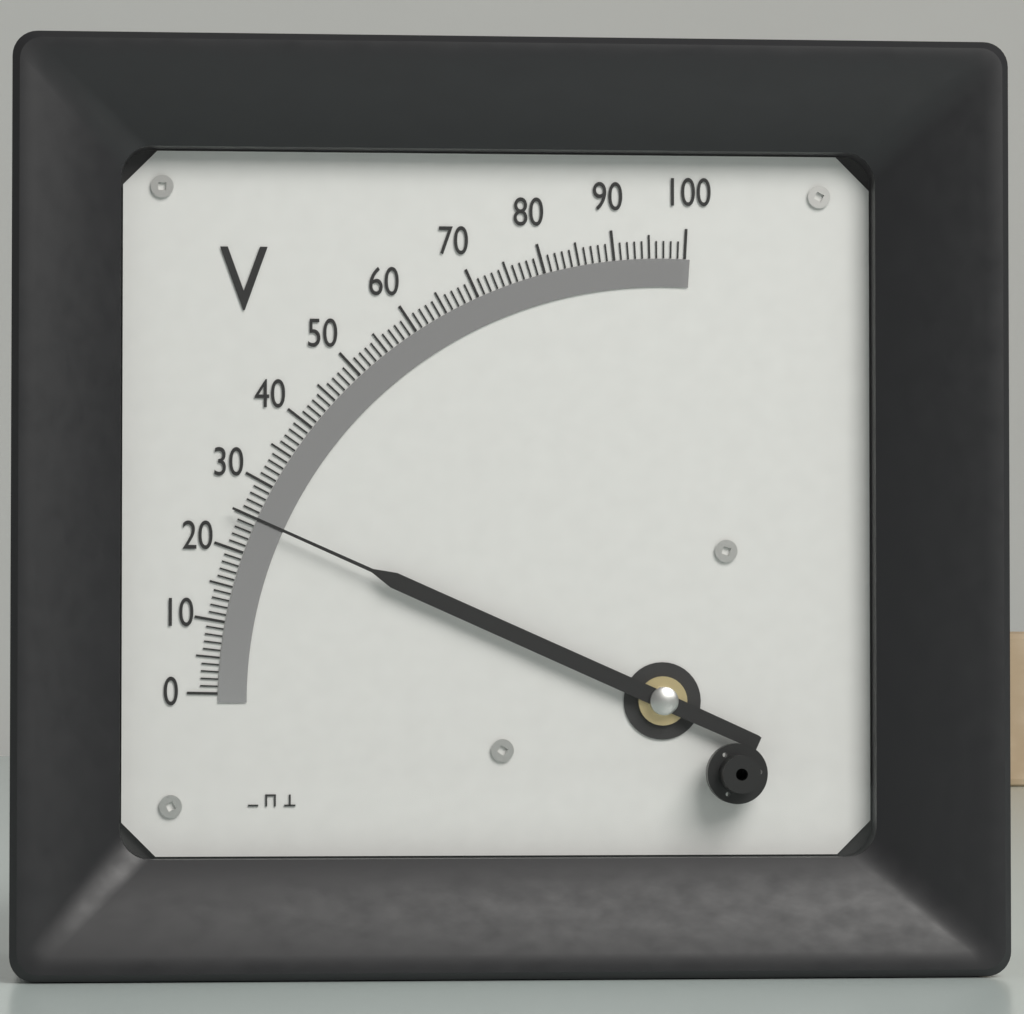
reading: 25 V
